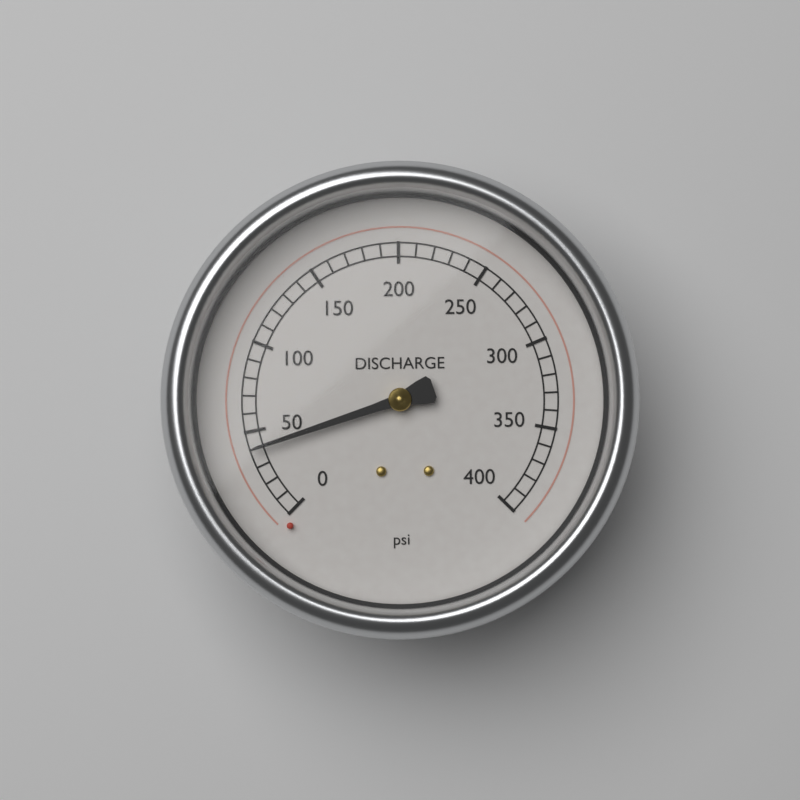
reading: 40 psi
